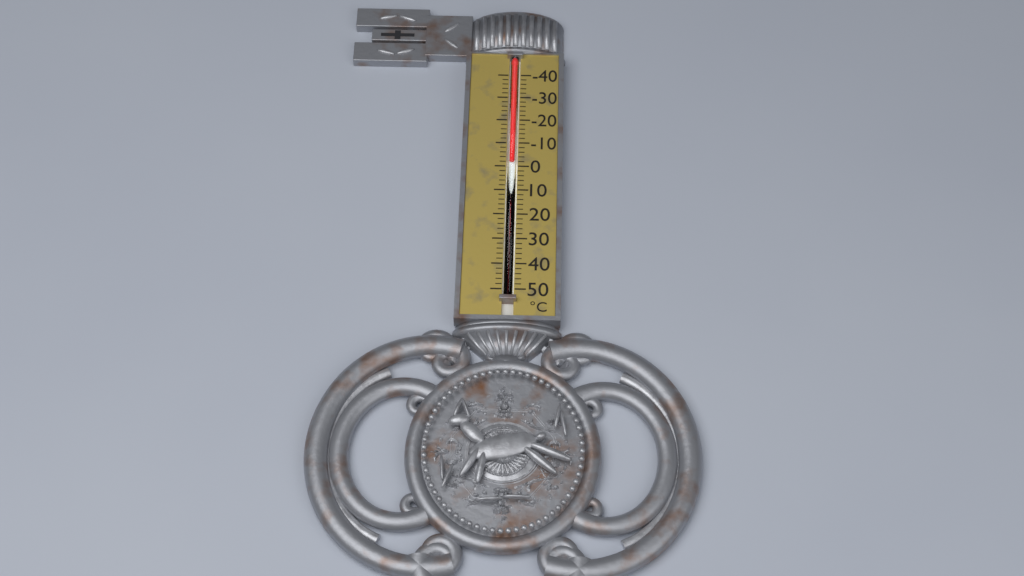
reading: -2 °C
